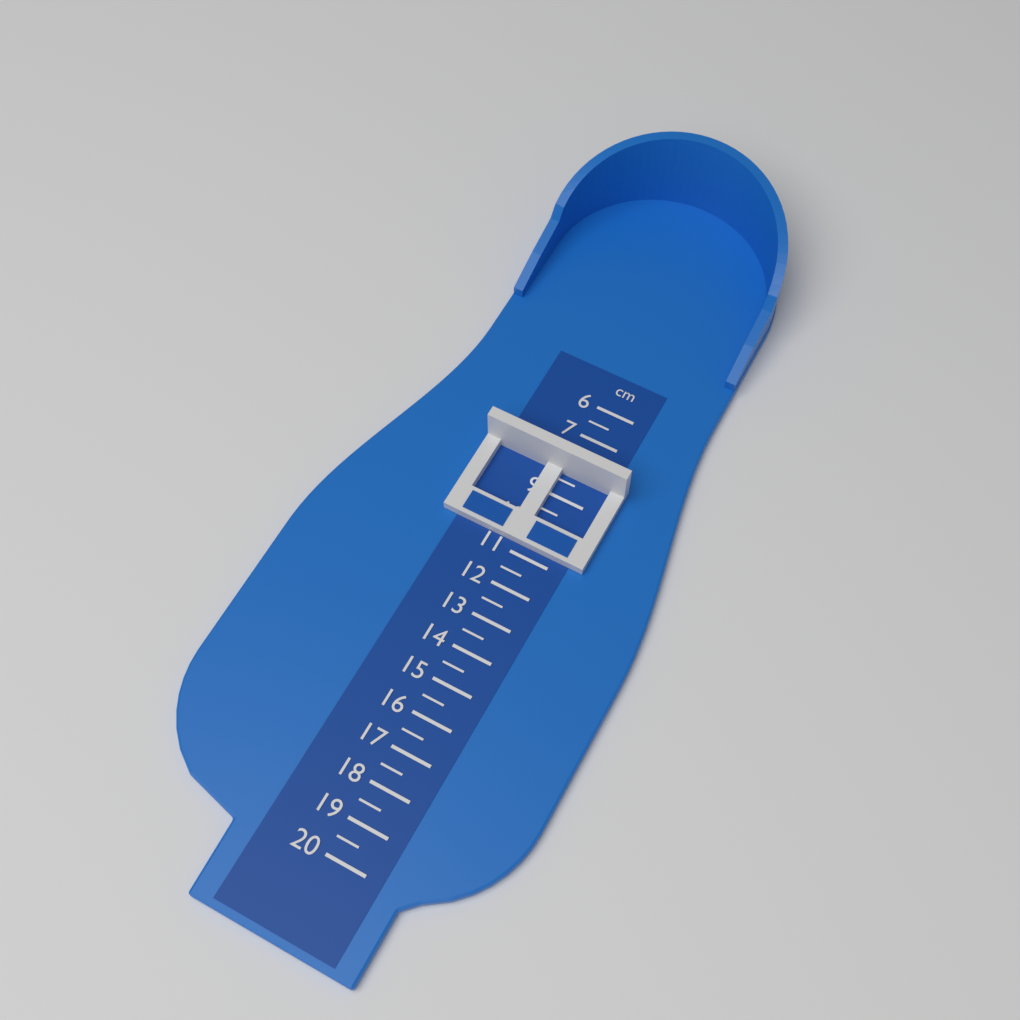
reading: 8.0 cm
